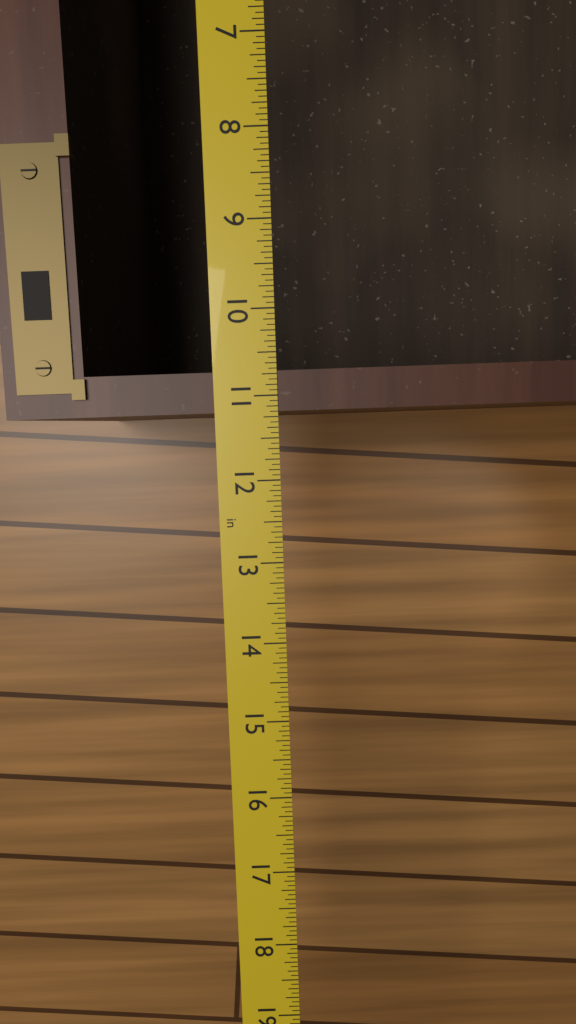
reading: 11.1875 in
